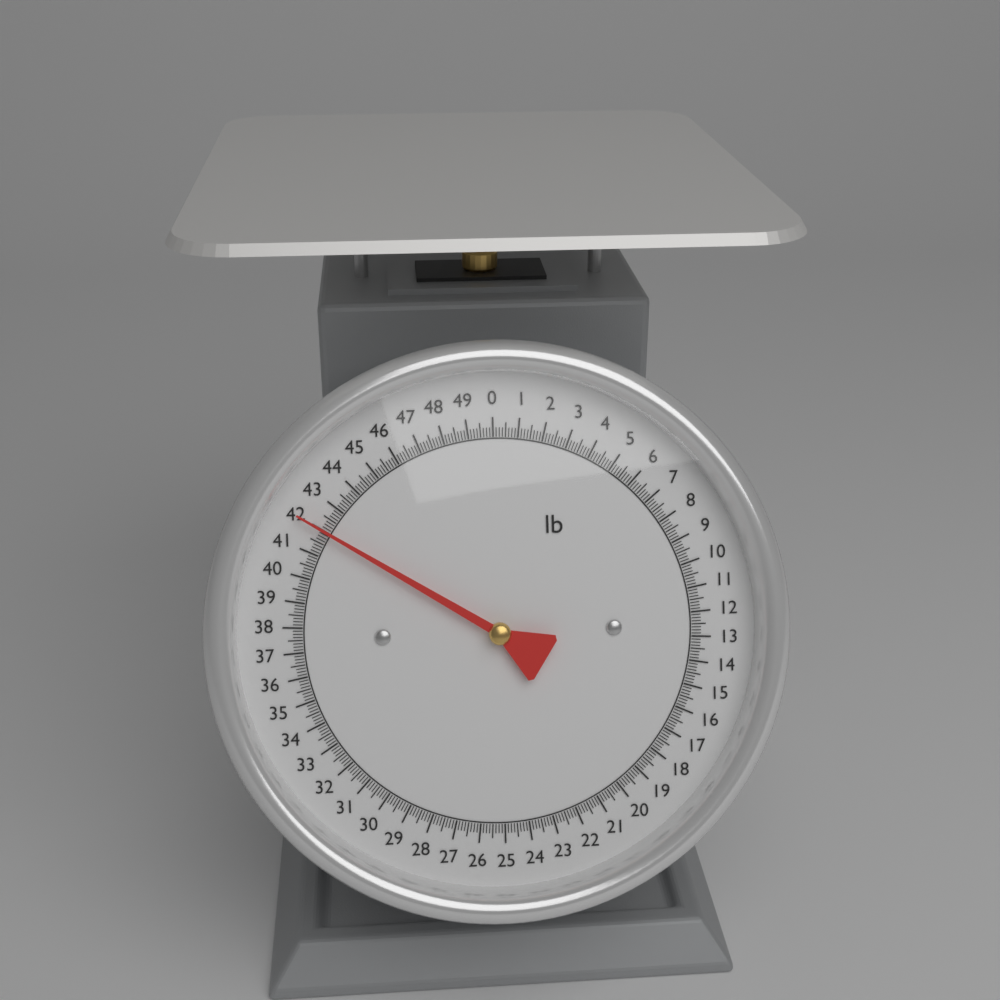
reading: 42.000 lb
